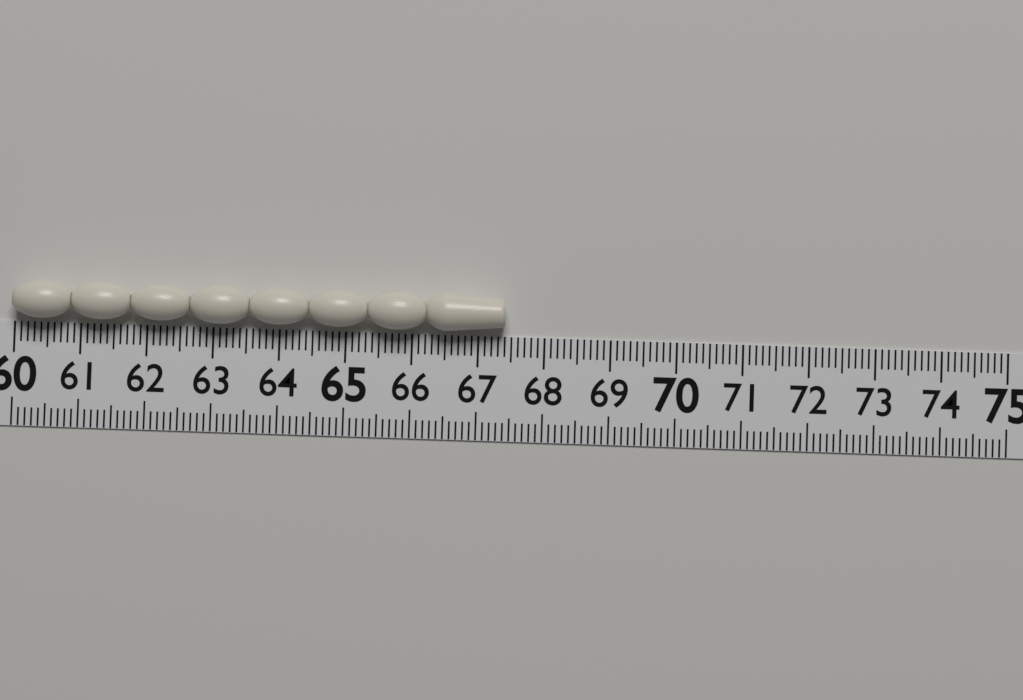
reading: 67.4 (no unit)
